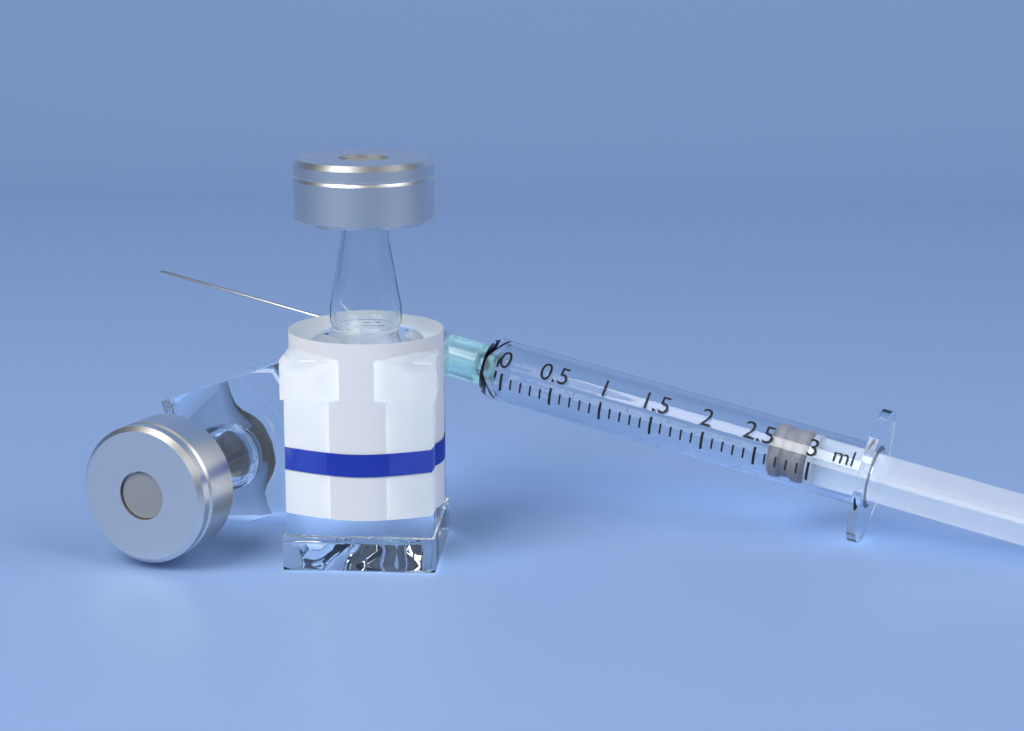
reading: 2.6 ml
